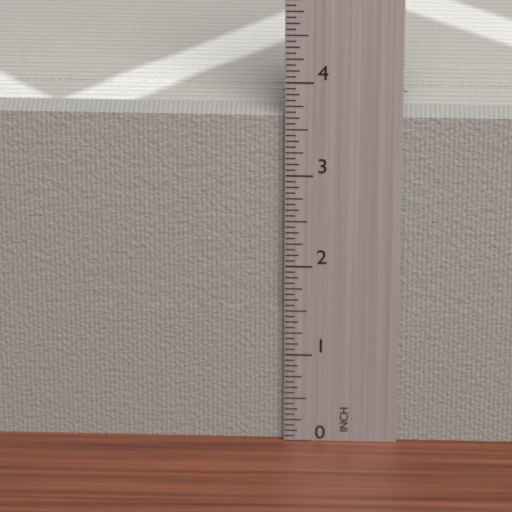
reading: 3.6250 in
